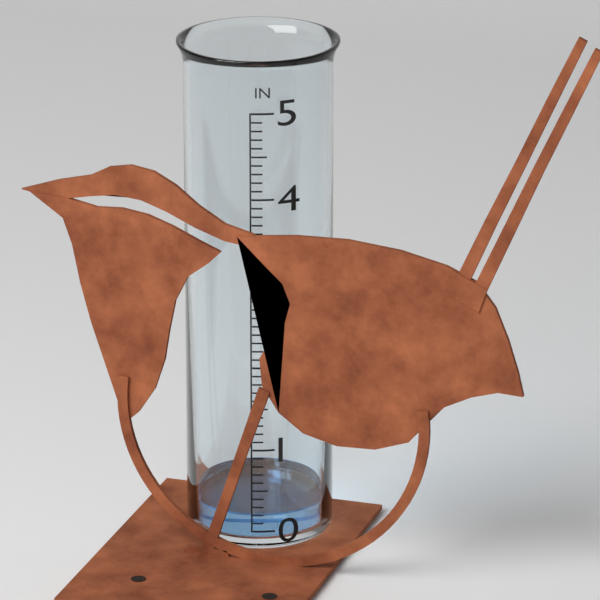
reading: 0.2 in
